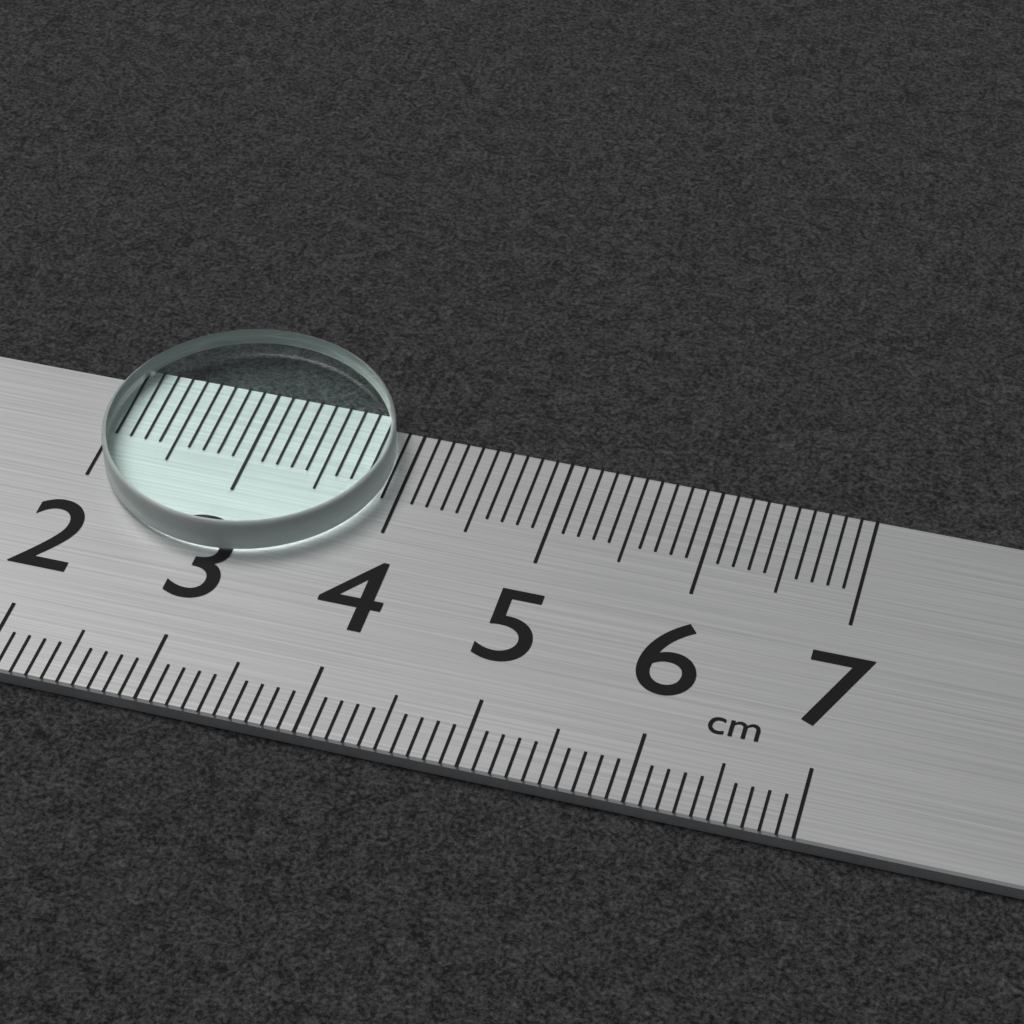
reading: 3.9 cm
